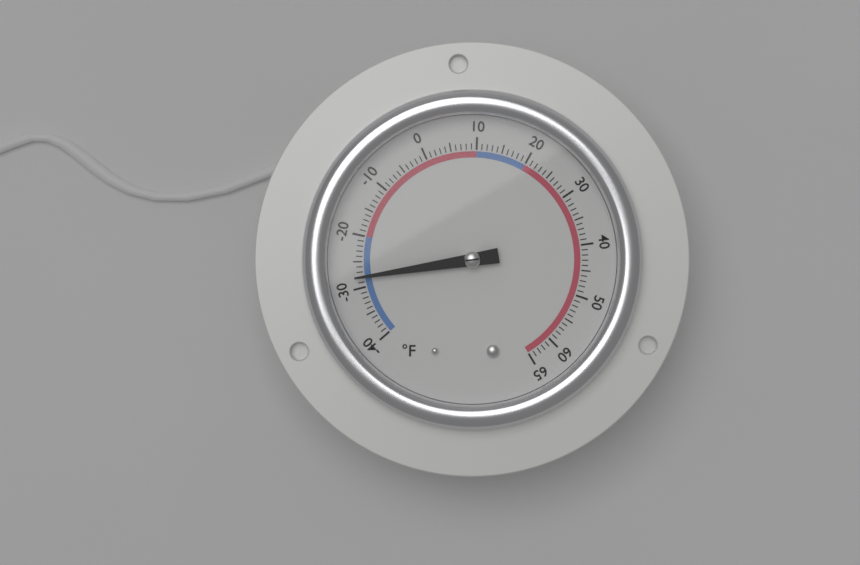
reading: -28 °F
